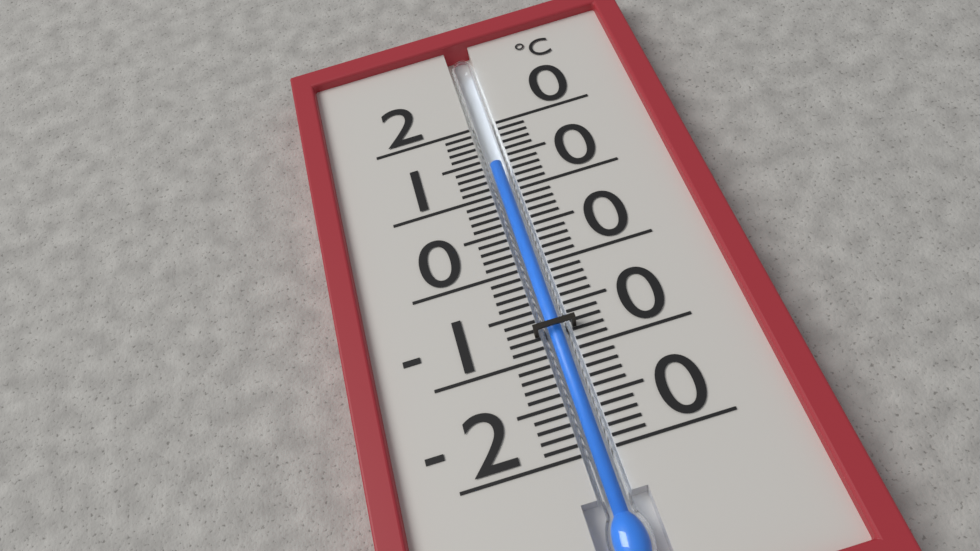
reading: 14 °C
